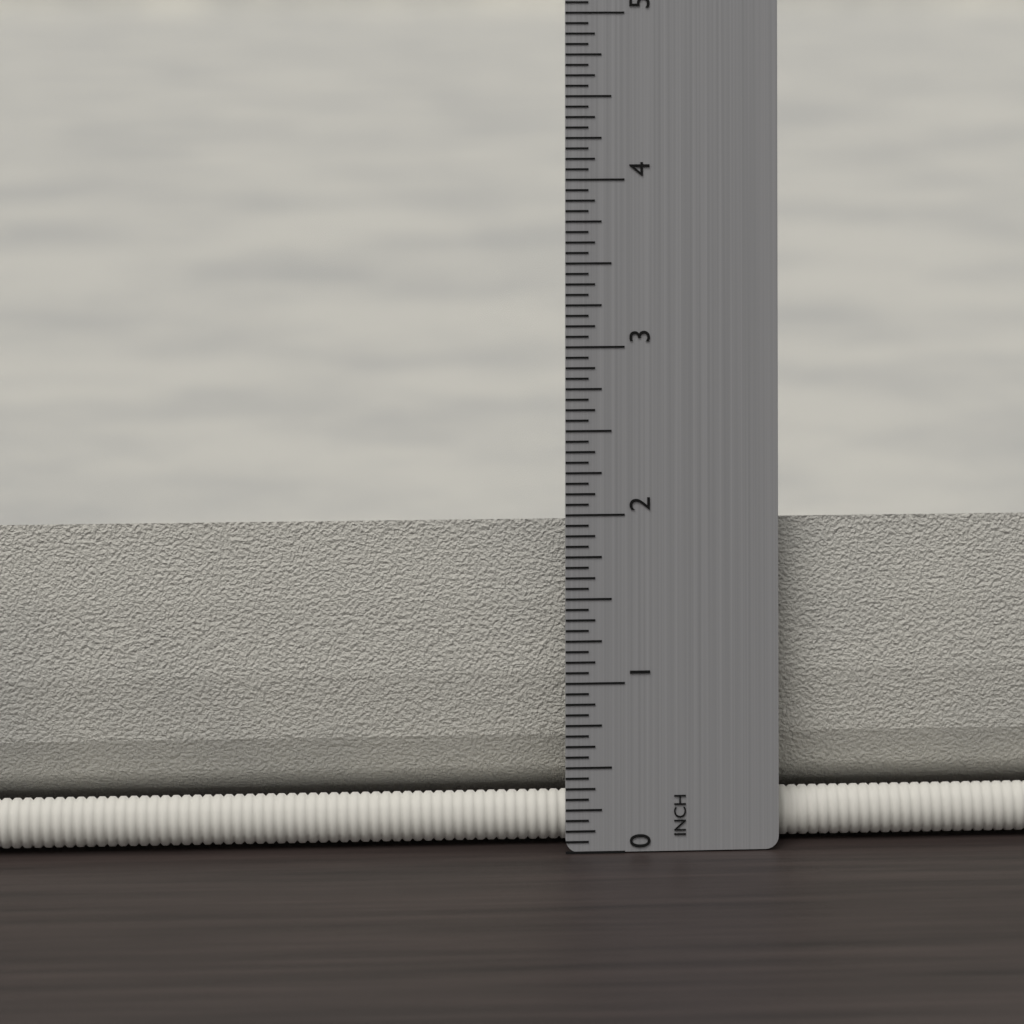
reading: 1.9375 in
